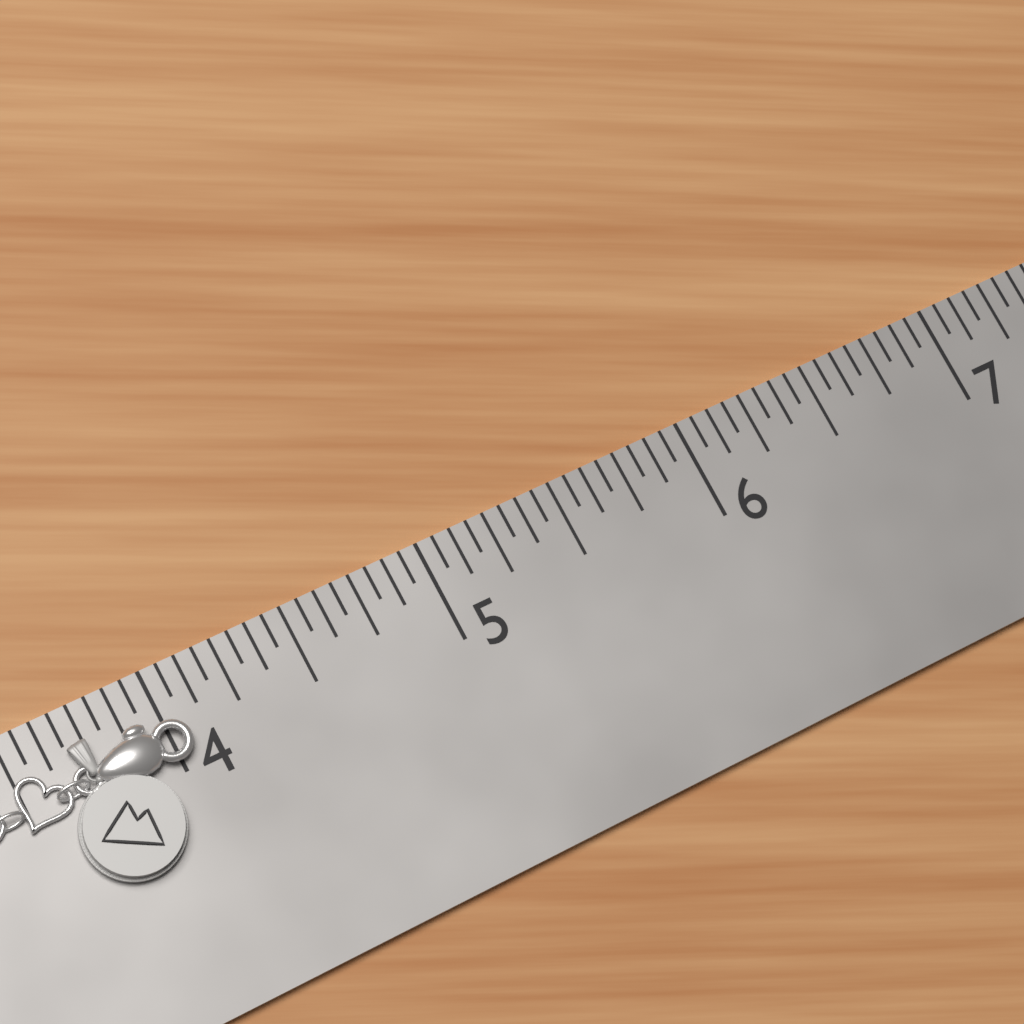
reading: 4.0625 in
